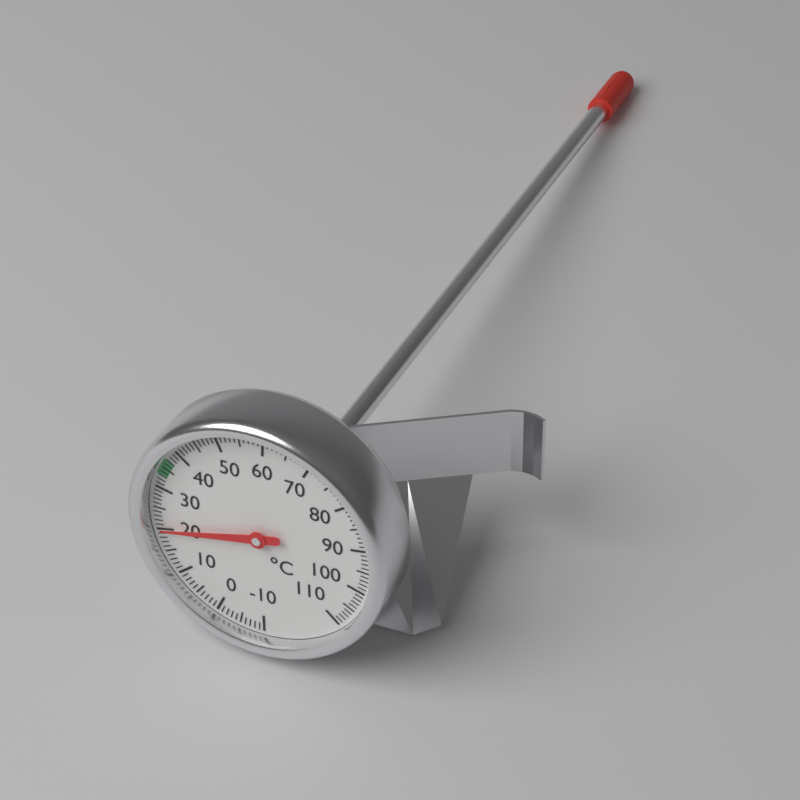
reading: 20 °C
